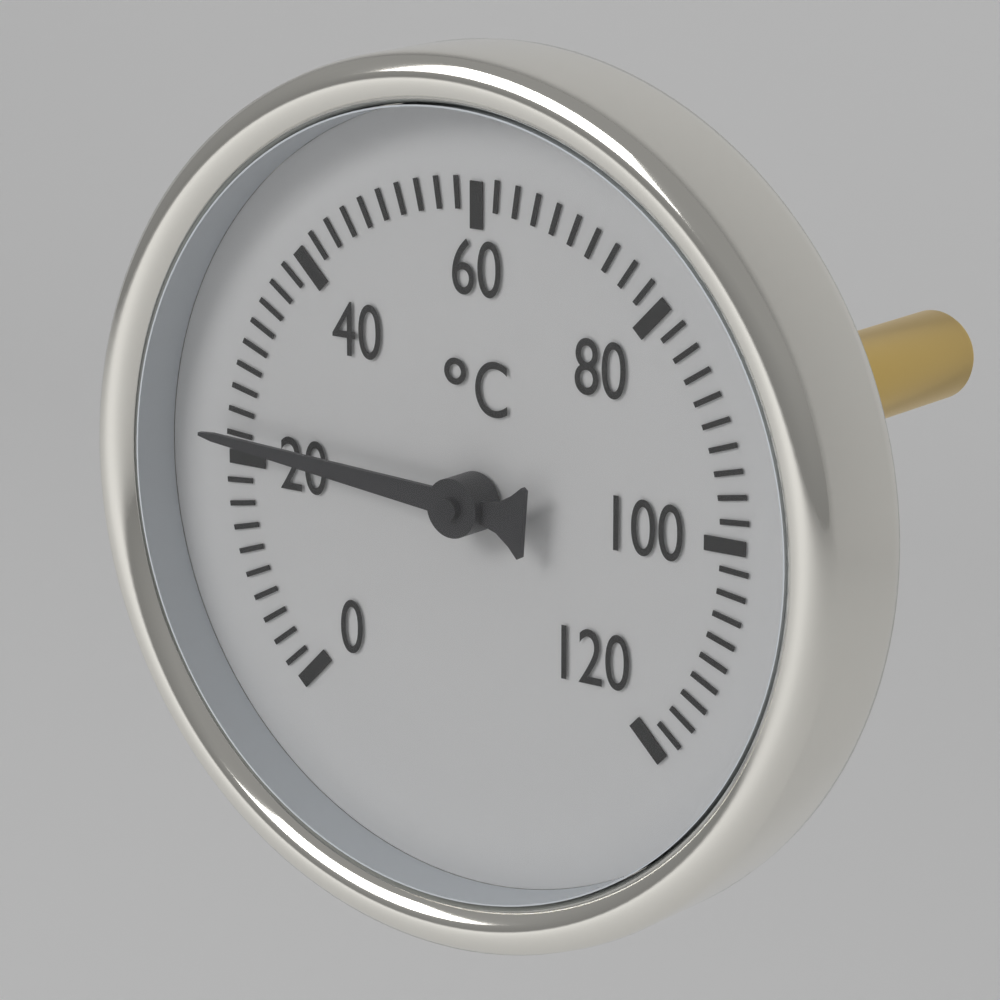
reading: 22 °C
